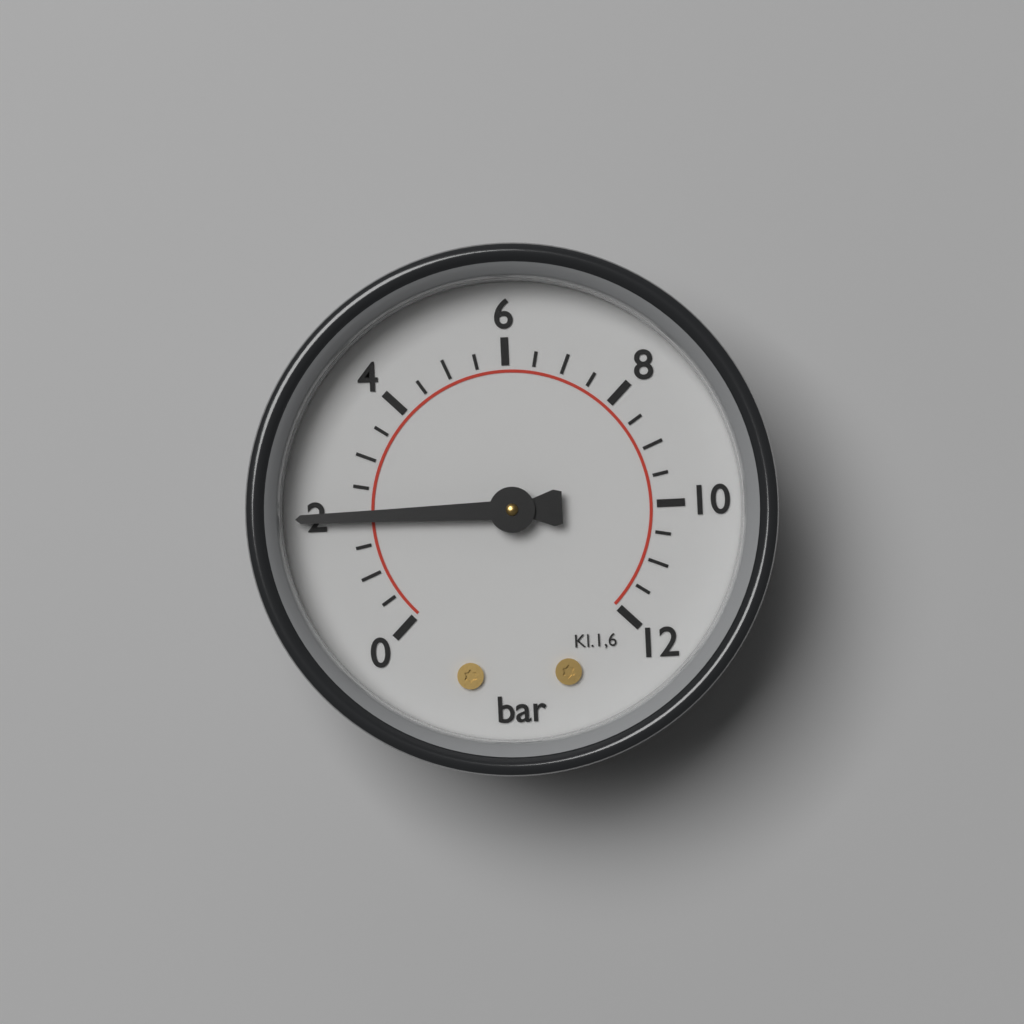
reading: 2.0 bar
